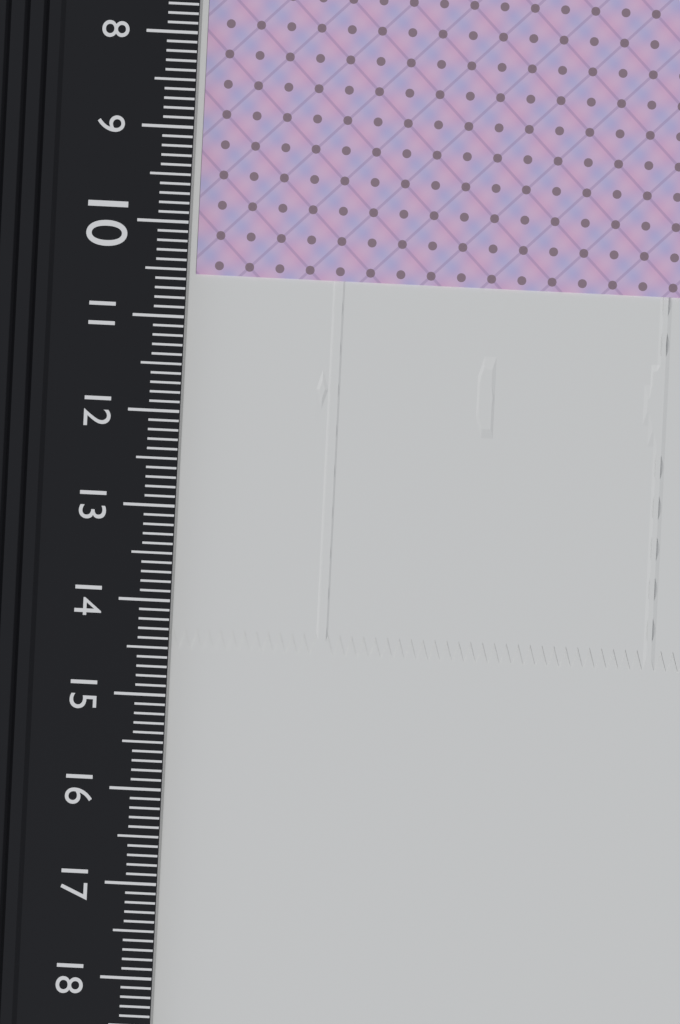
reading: 10.5 cm
